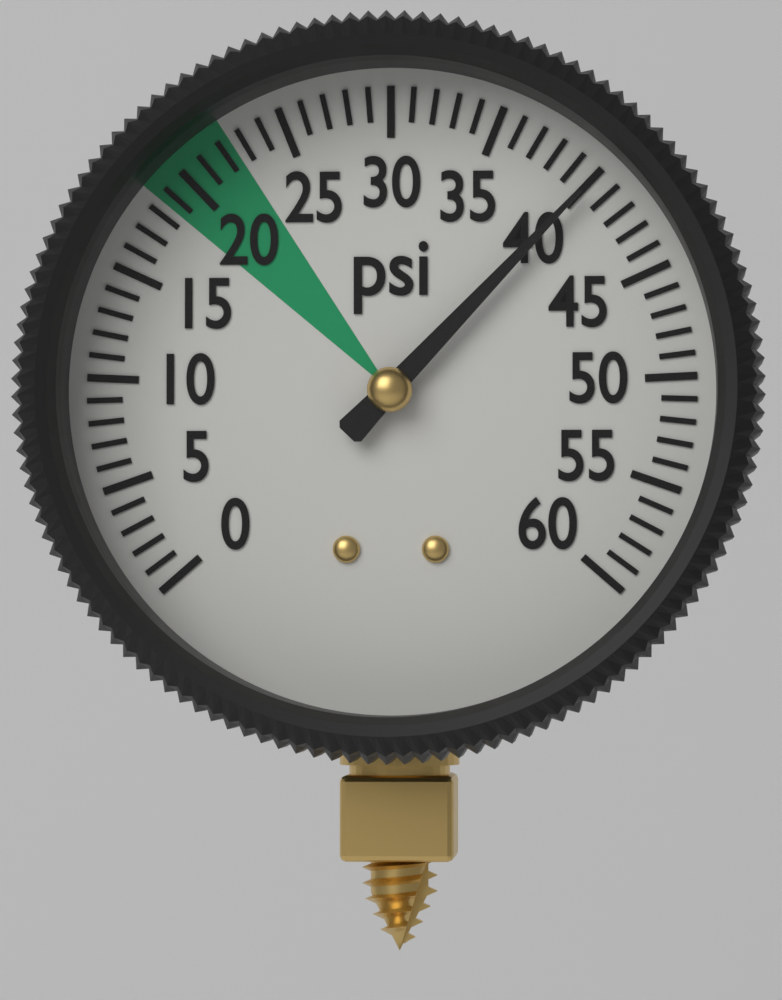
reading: 40 psi
